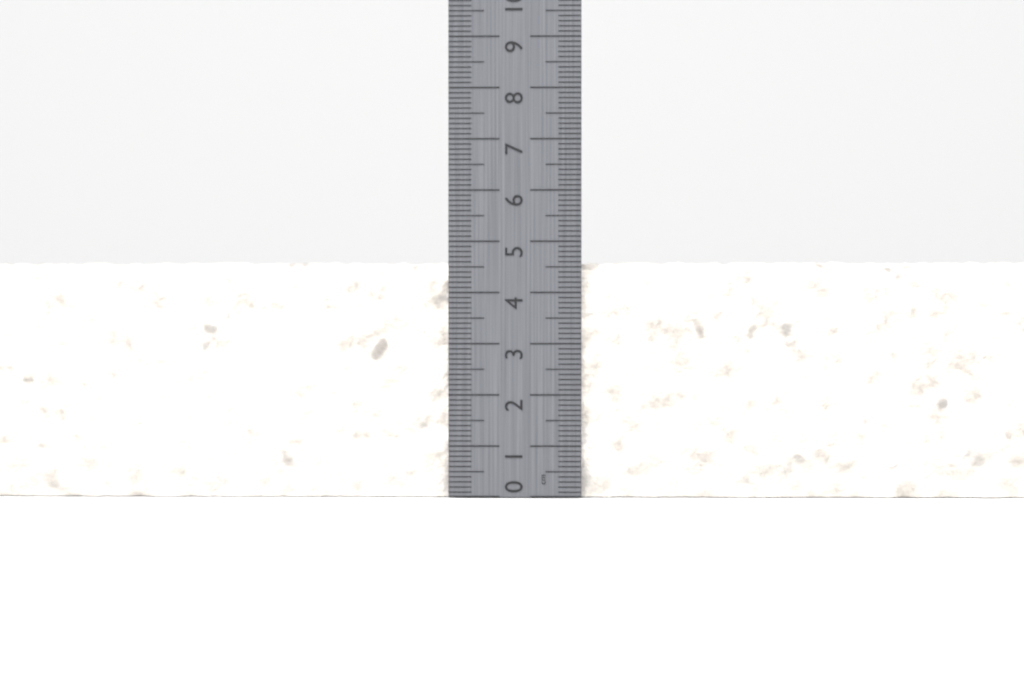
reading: 4.6 cm
